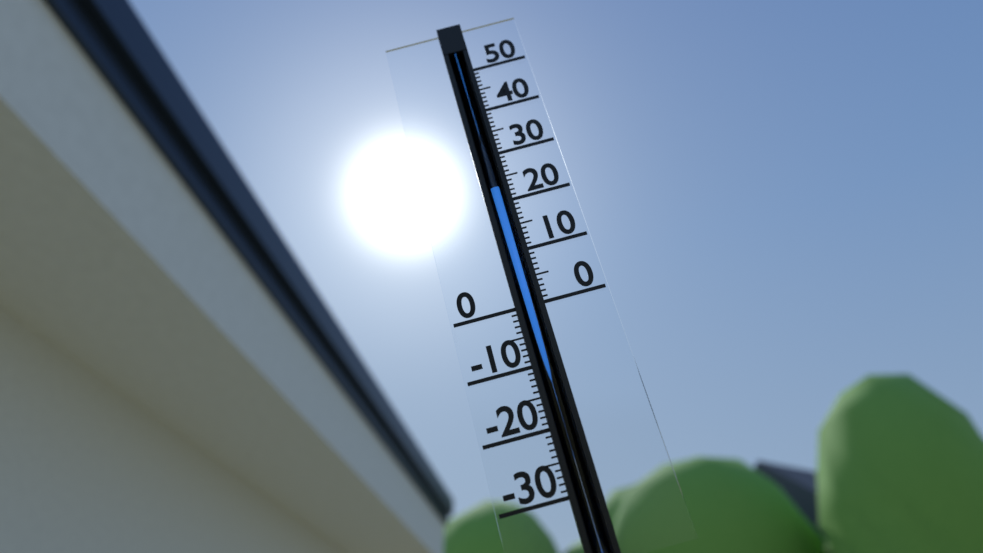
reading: 23 (no unit)
